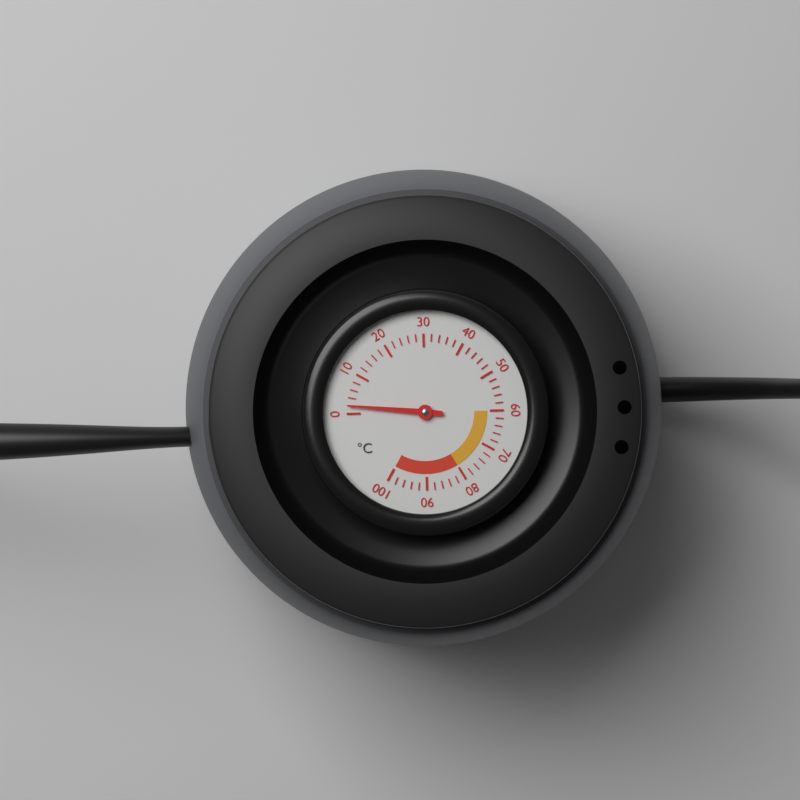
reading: 2 °C
